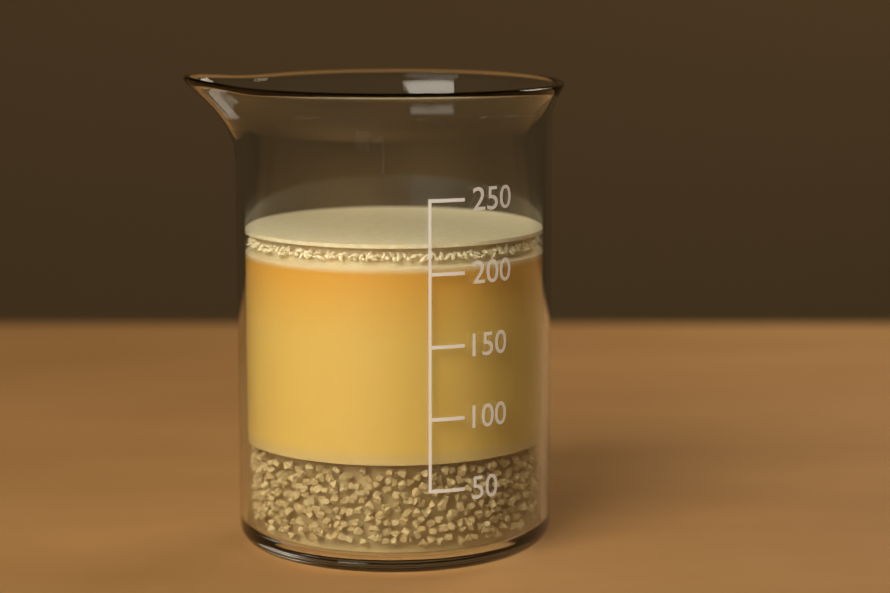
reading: 220 (no unit)
